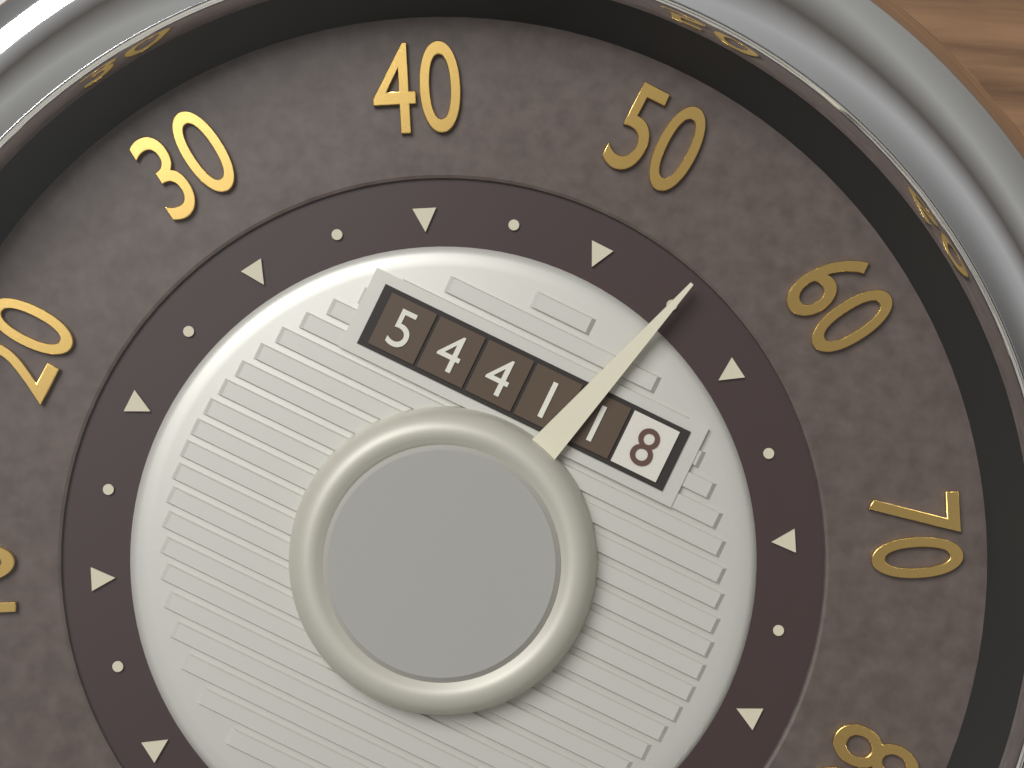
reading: 55 mph
